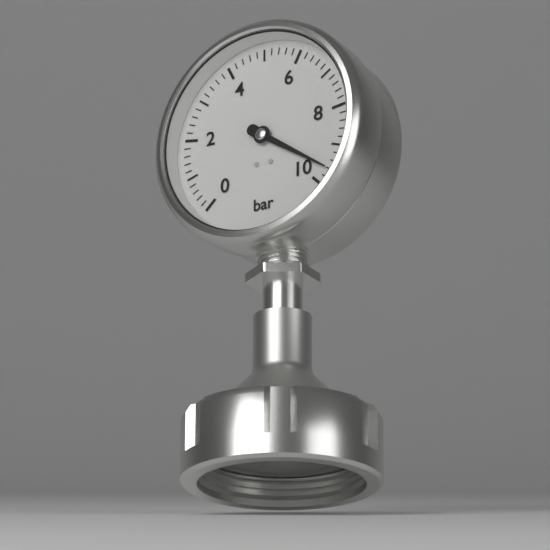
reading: 9.6 bar
